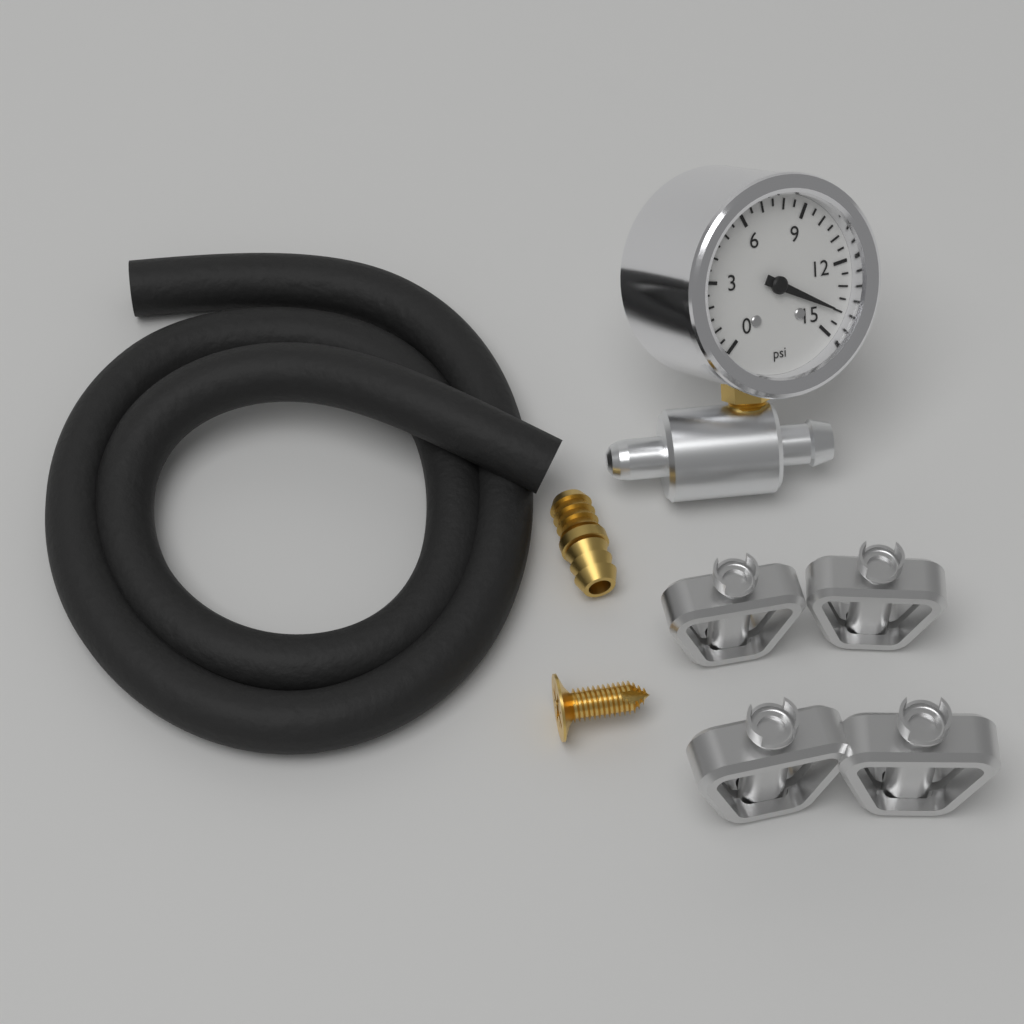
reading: 14.0 psi
